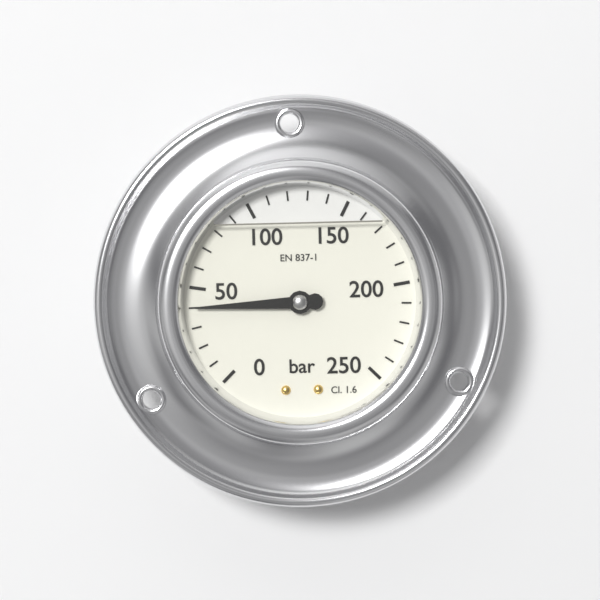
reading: 40 bar
